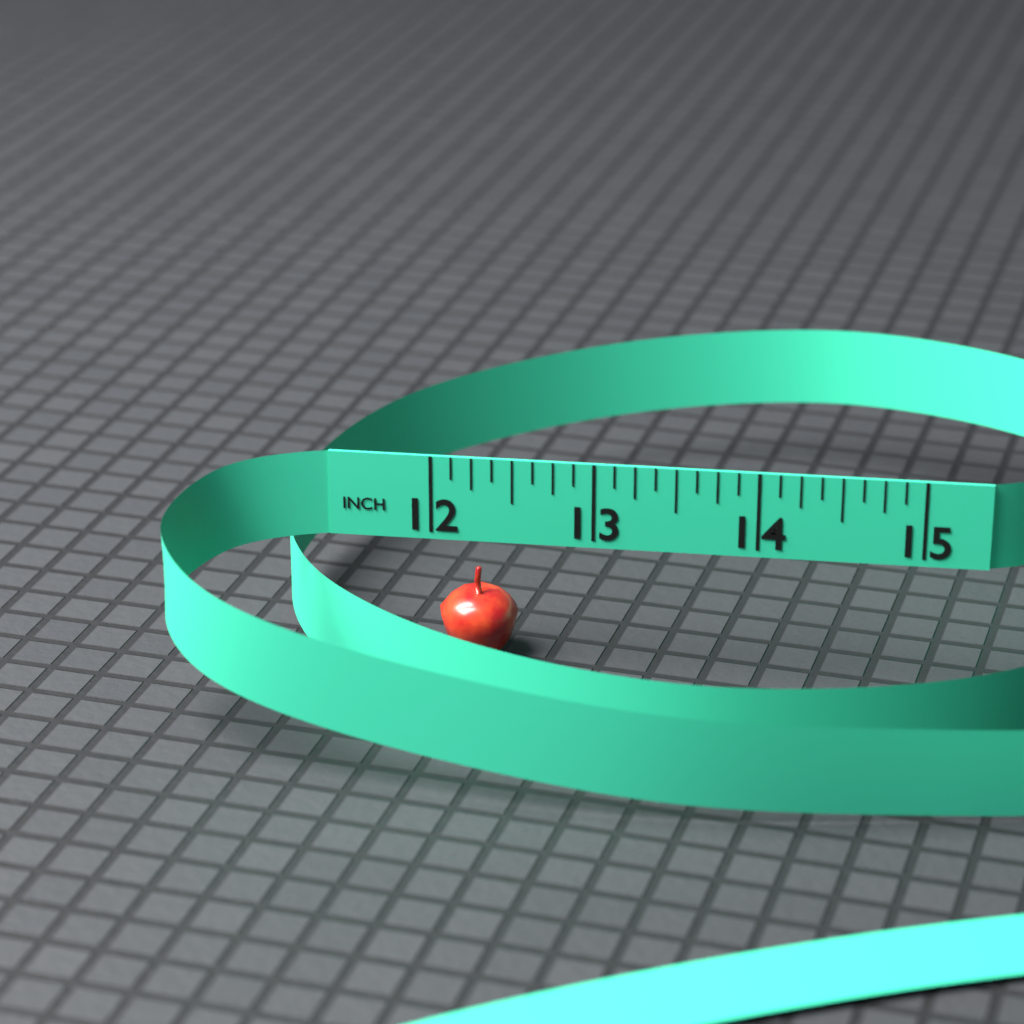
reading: 12.500 in
